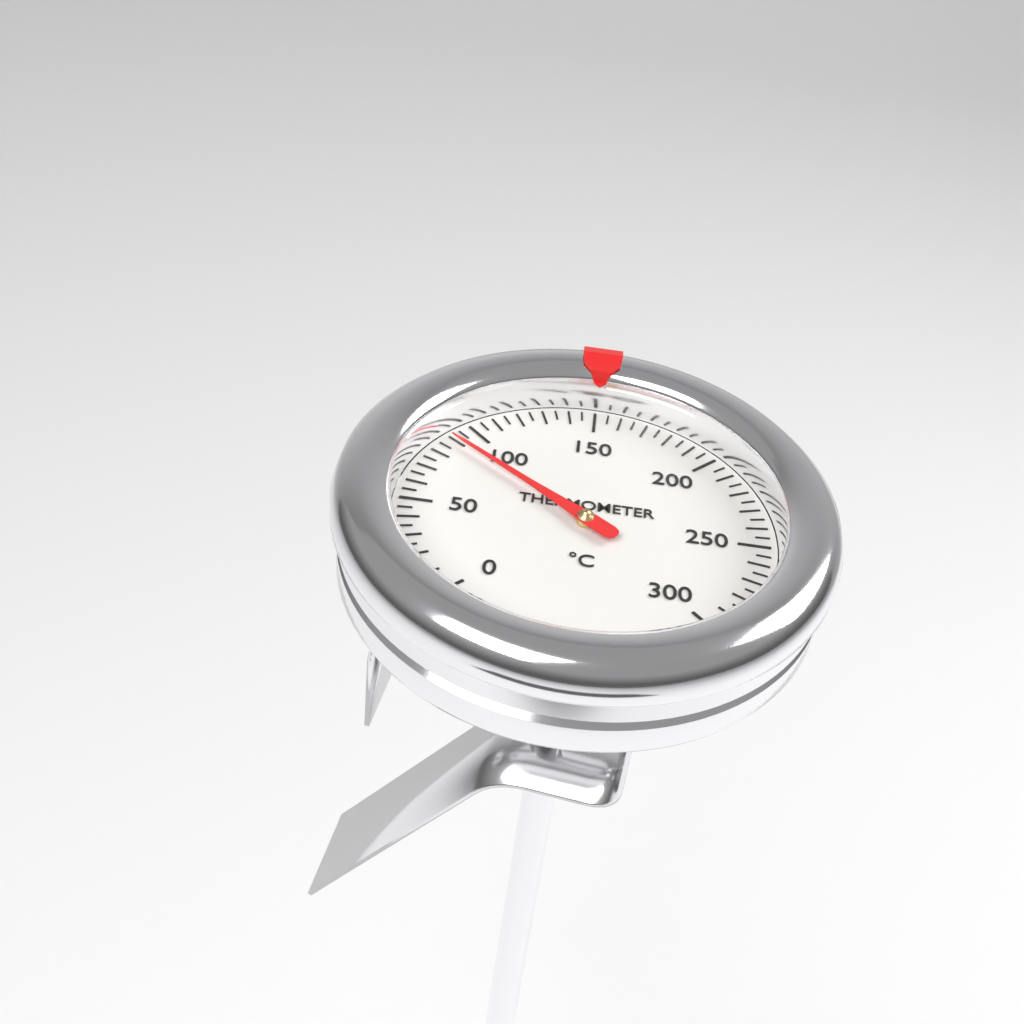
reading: 90 °C
